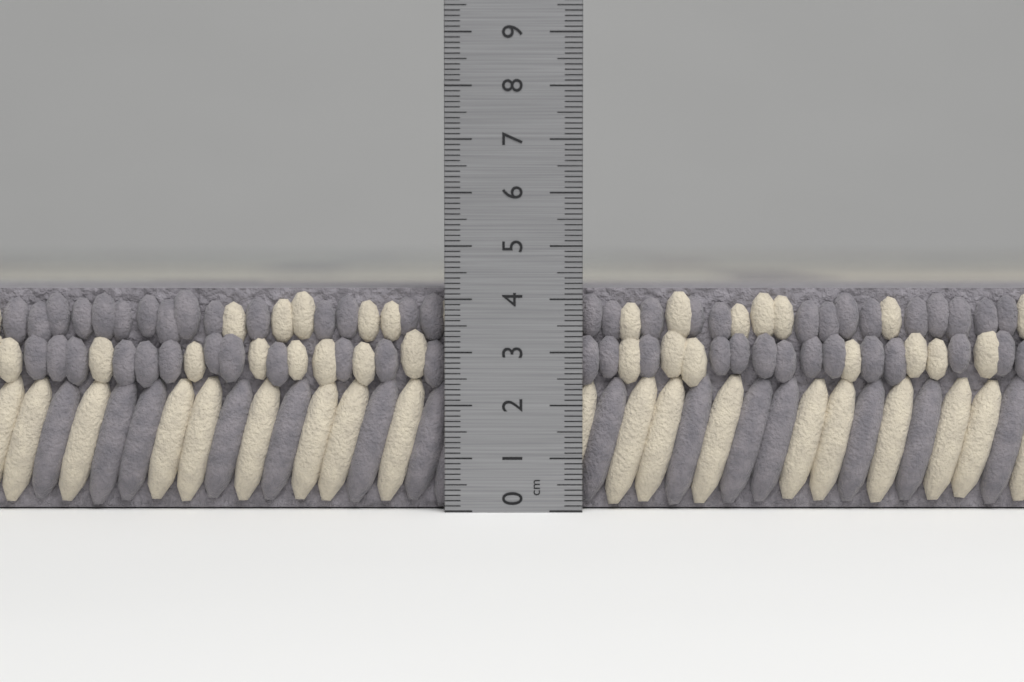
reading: 4.2 cm
